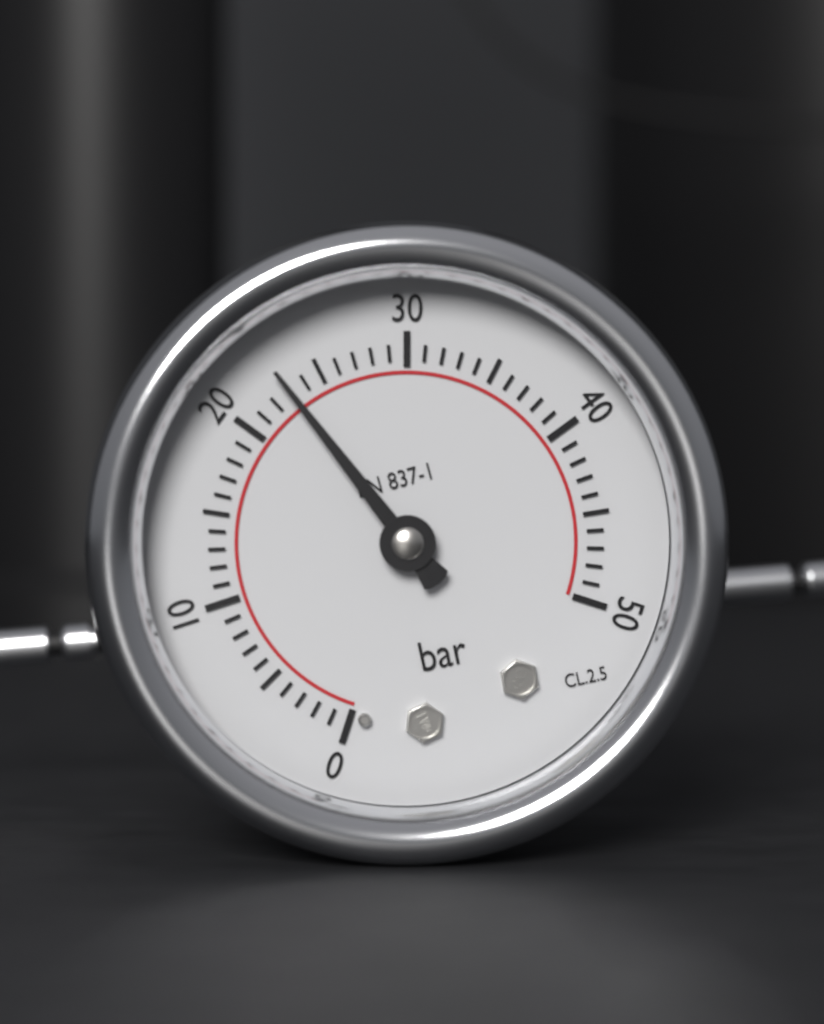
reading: 23 bar
